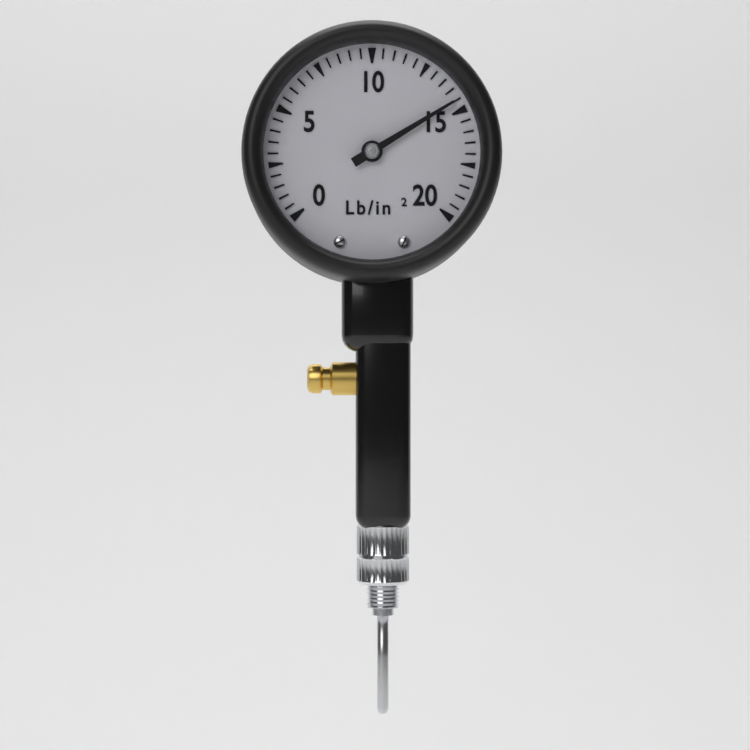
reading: 14.5 lb/in²
